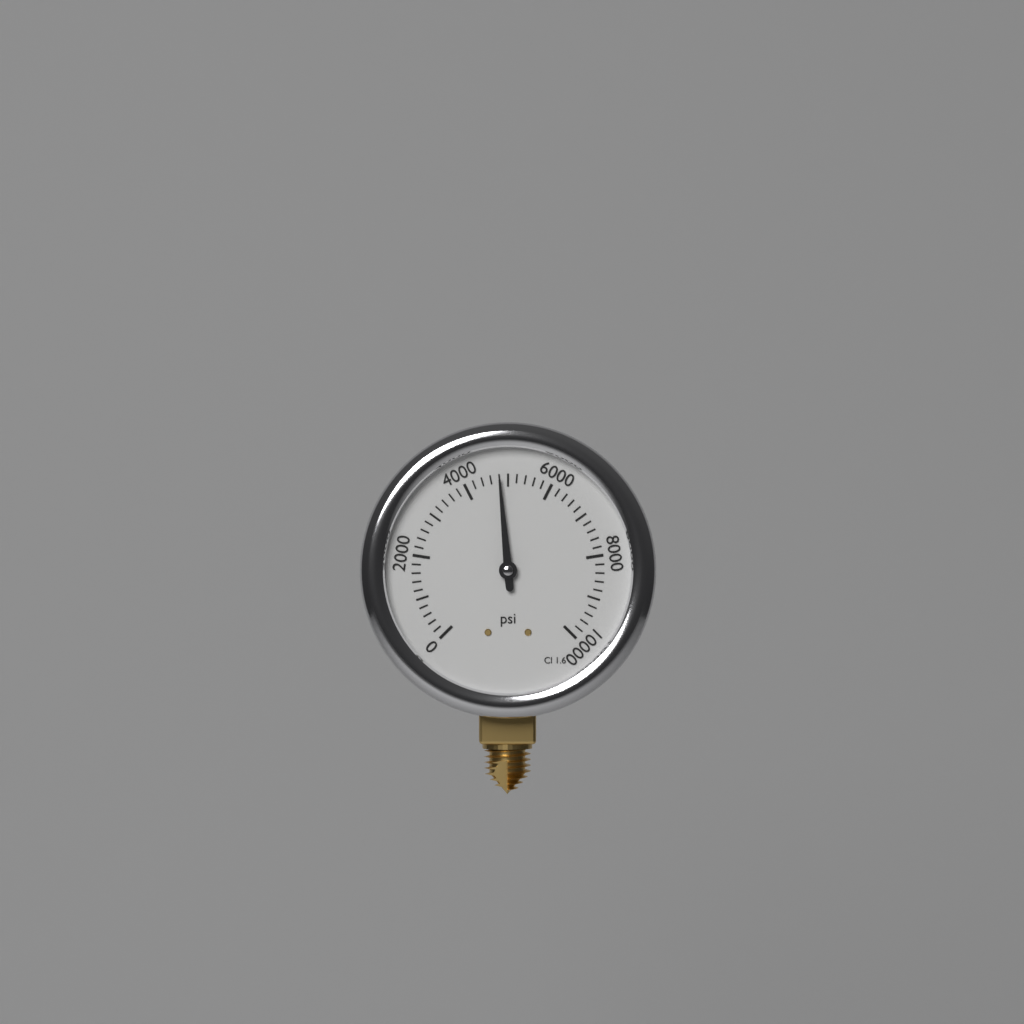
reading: 4800 psi
